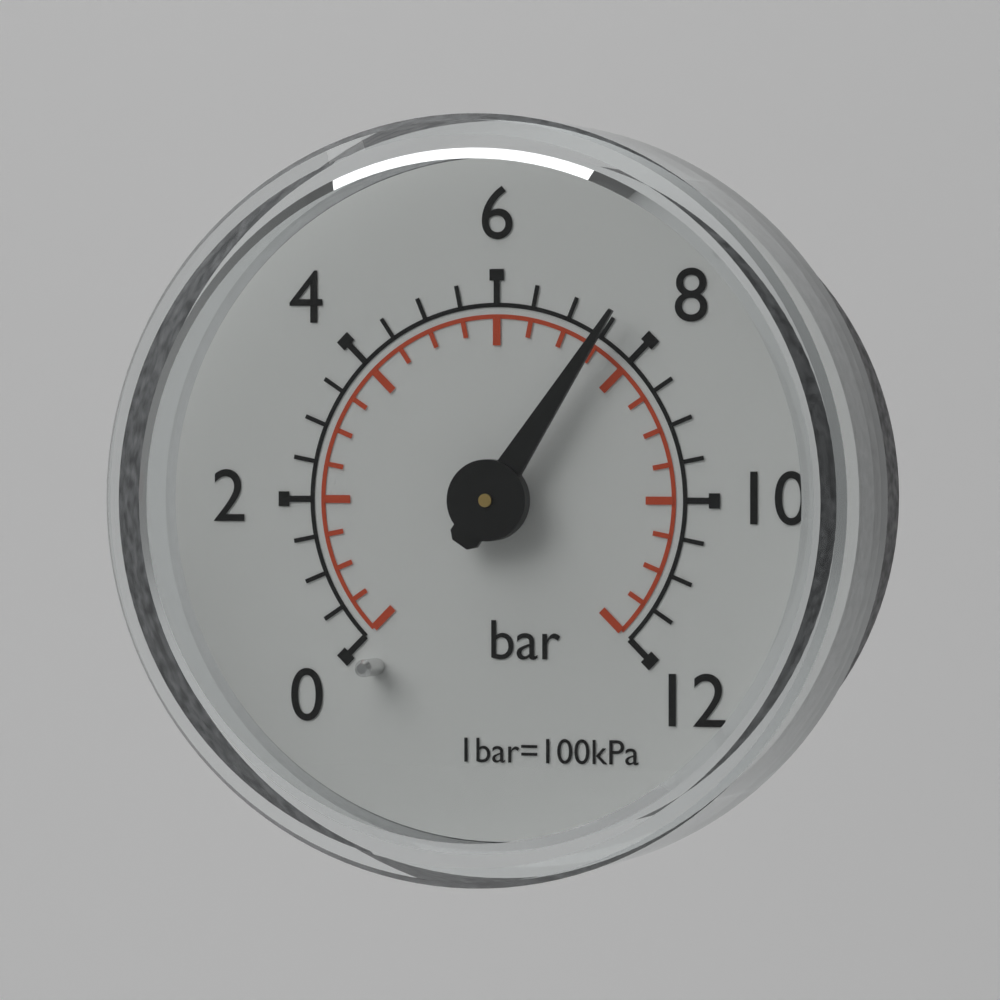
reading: 7.5 bar
